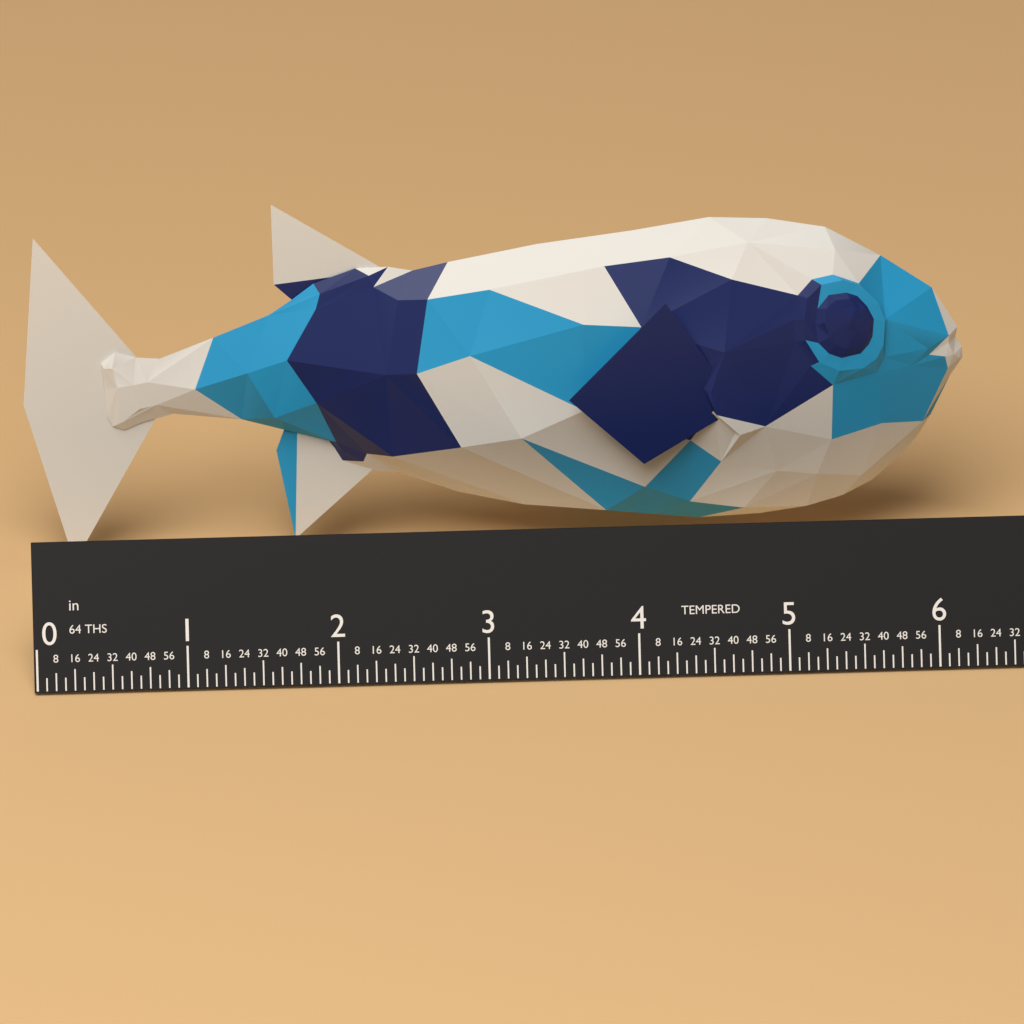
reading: 6.3125 in
